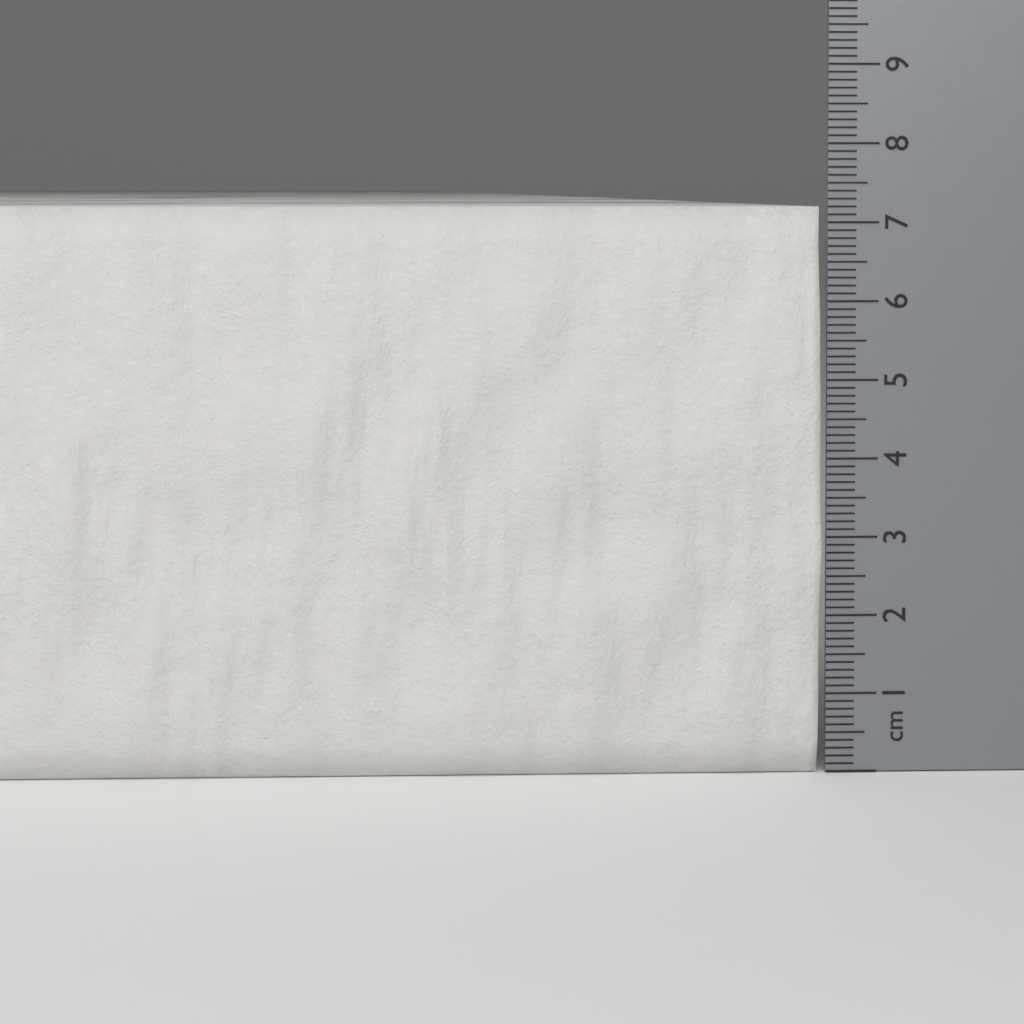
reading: 7.2 cm
